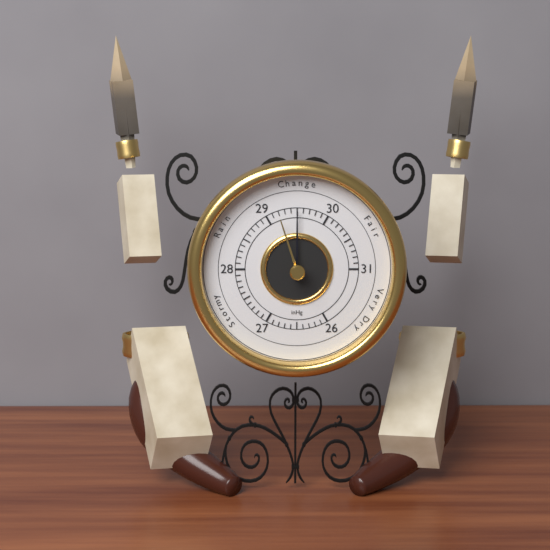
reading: 29.5 inHg
